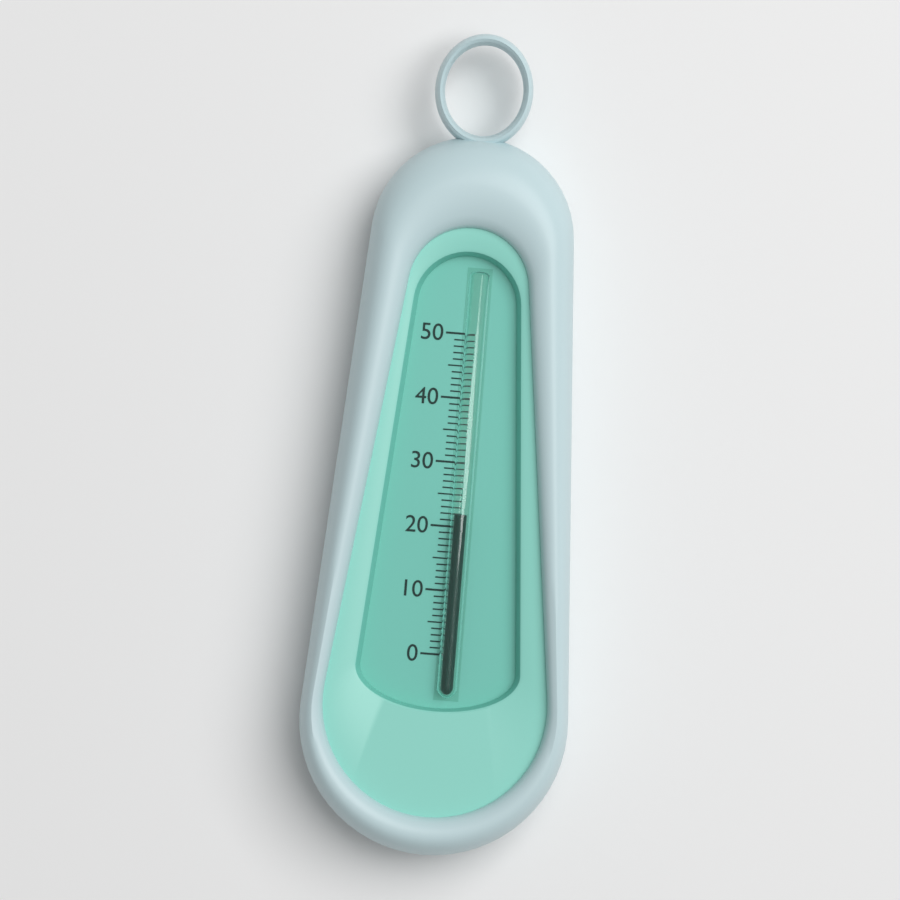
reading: 22 (no unit)
